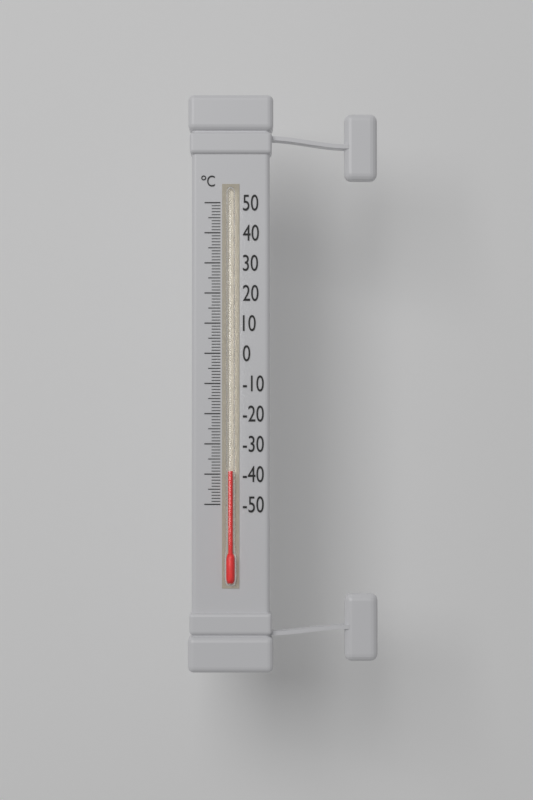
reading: -39 °C
